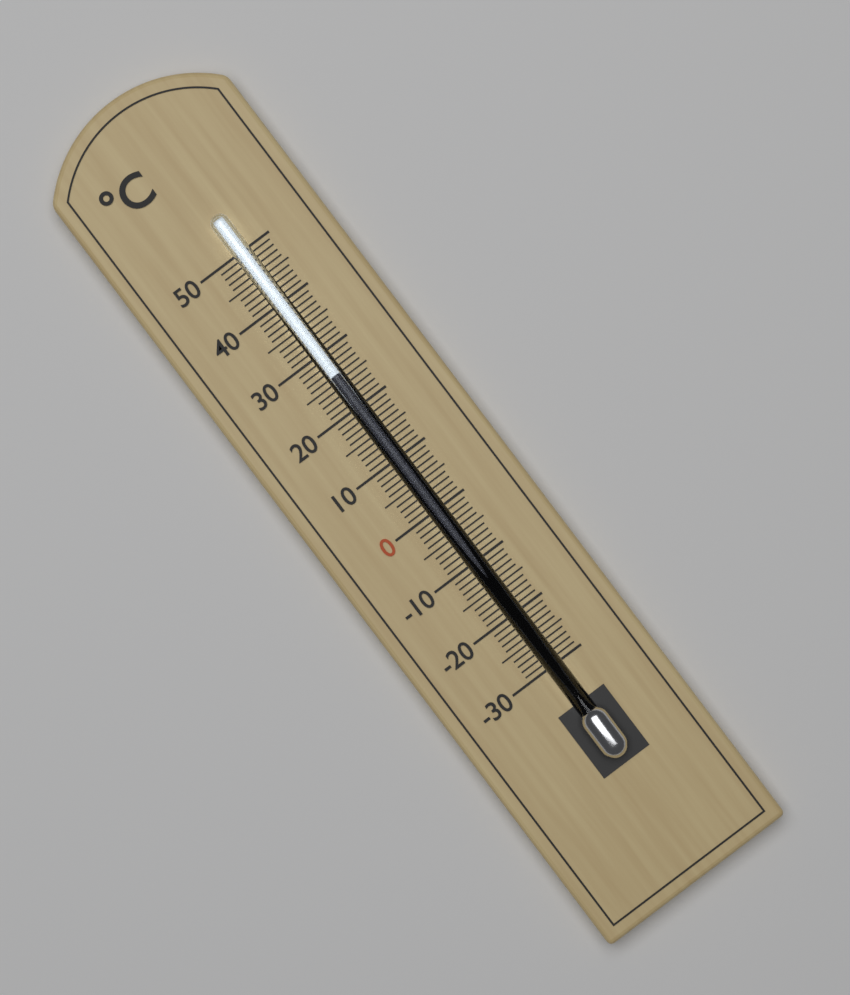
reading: 26 °C
